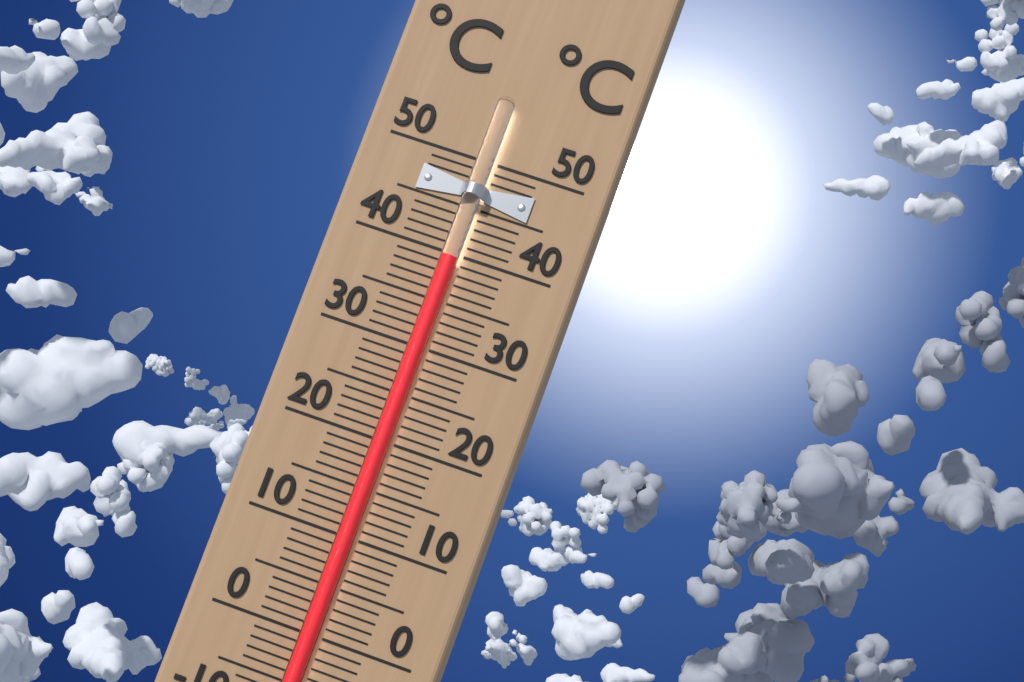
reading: 39.5 °C
